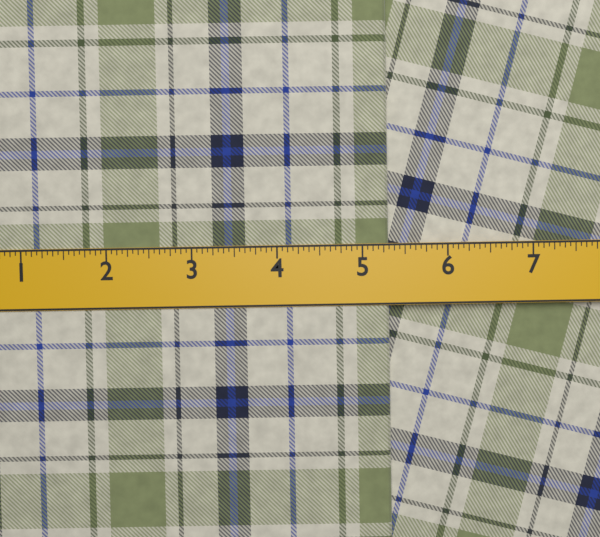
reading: 5.3125 in
